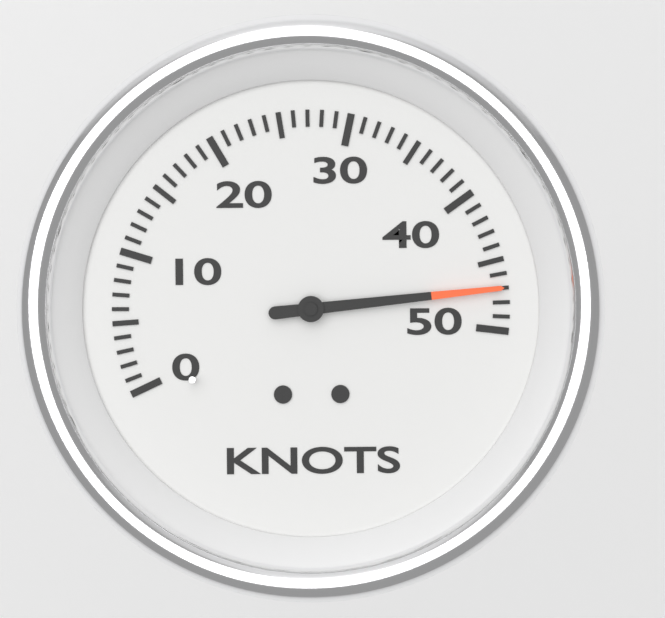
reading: 47 knots
